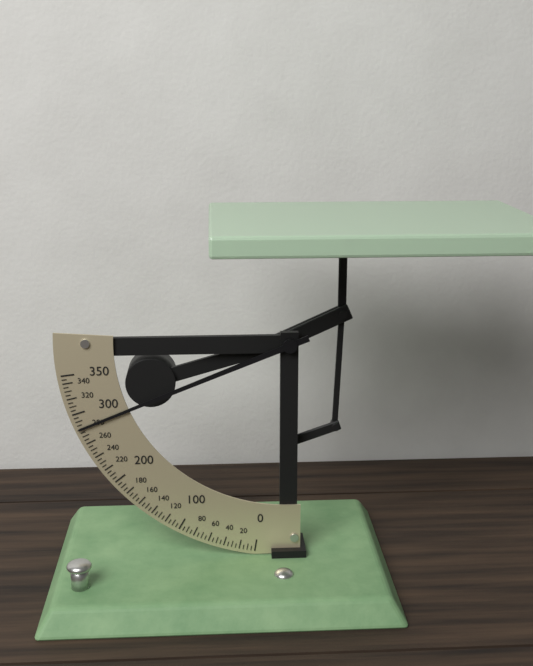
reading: 280 (no unit)
